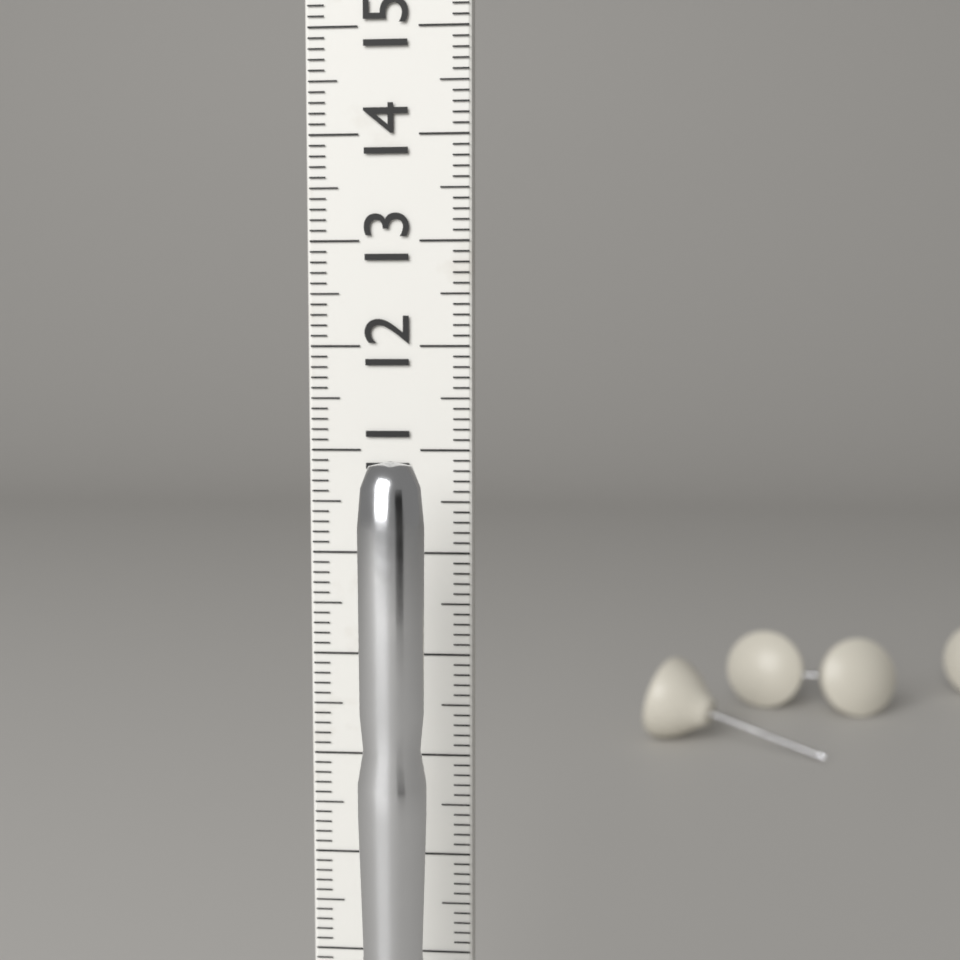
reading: 11.0 cm
